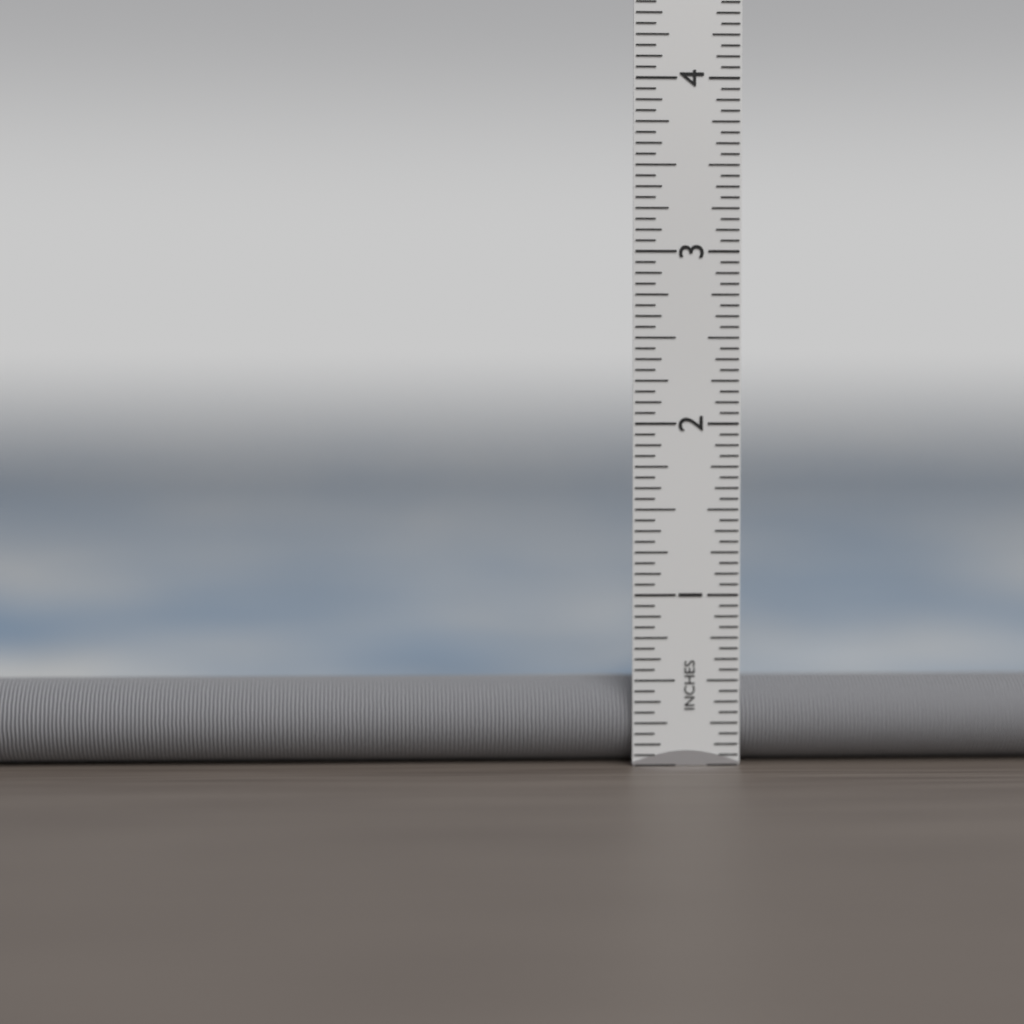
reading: 0.5000 in
